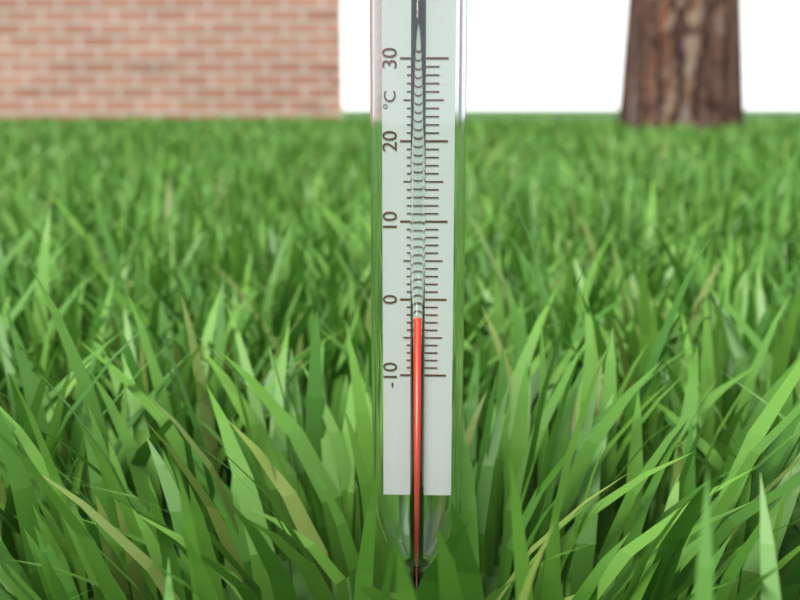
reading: -2 °C
